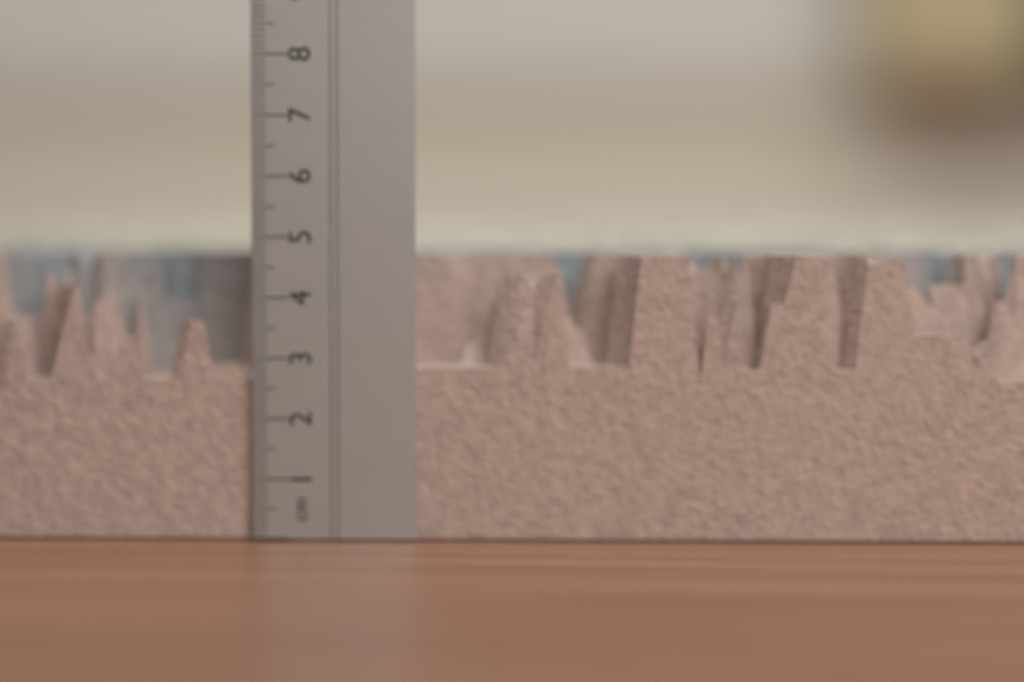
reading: 4.7 cm
